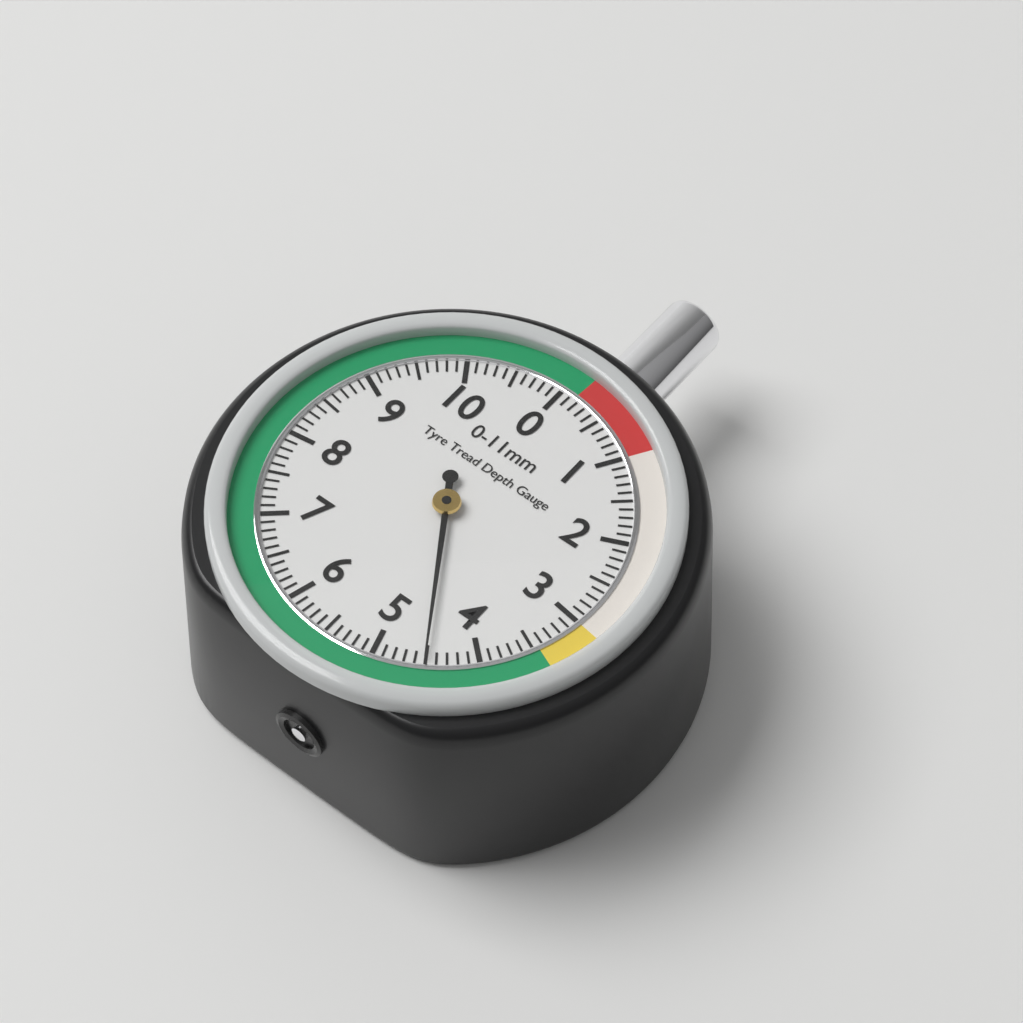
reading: 4.5 mm
